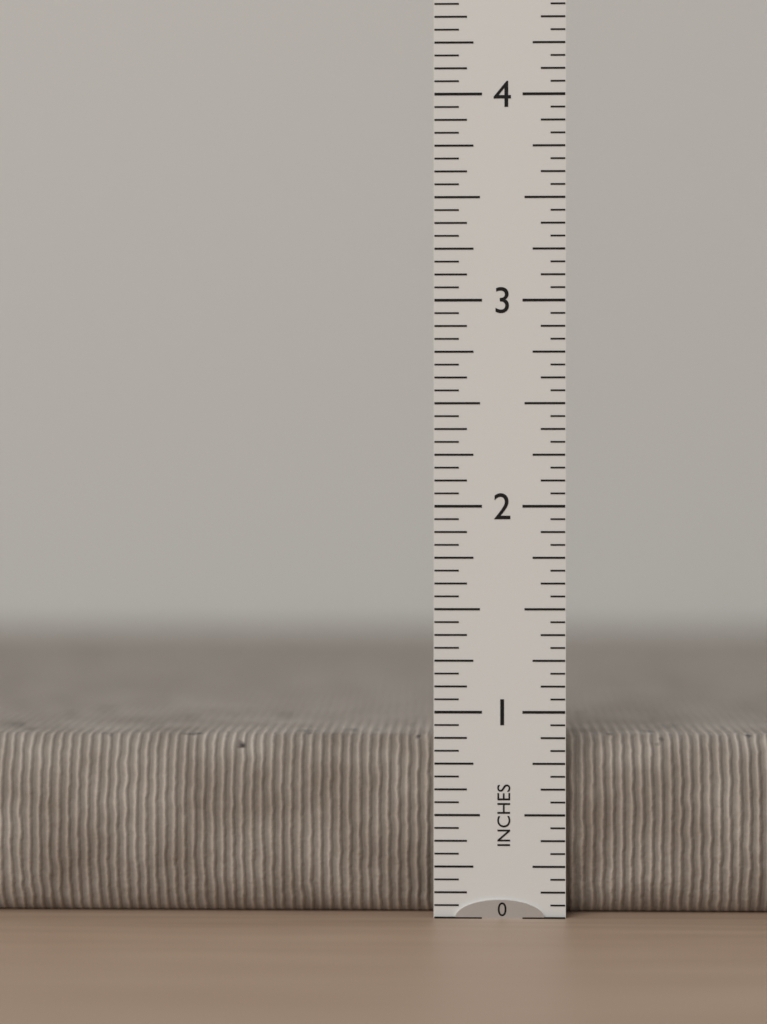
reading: 0.8750 in
